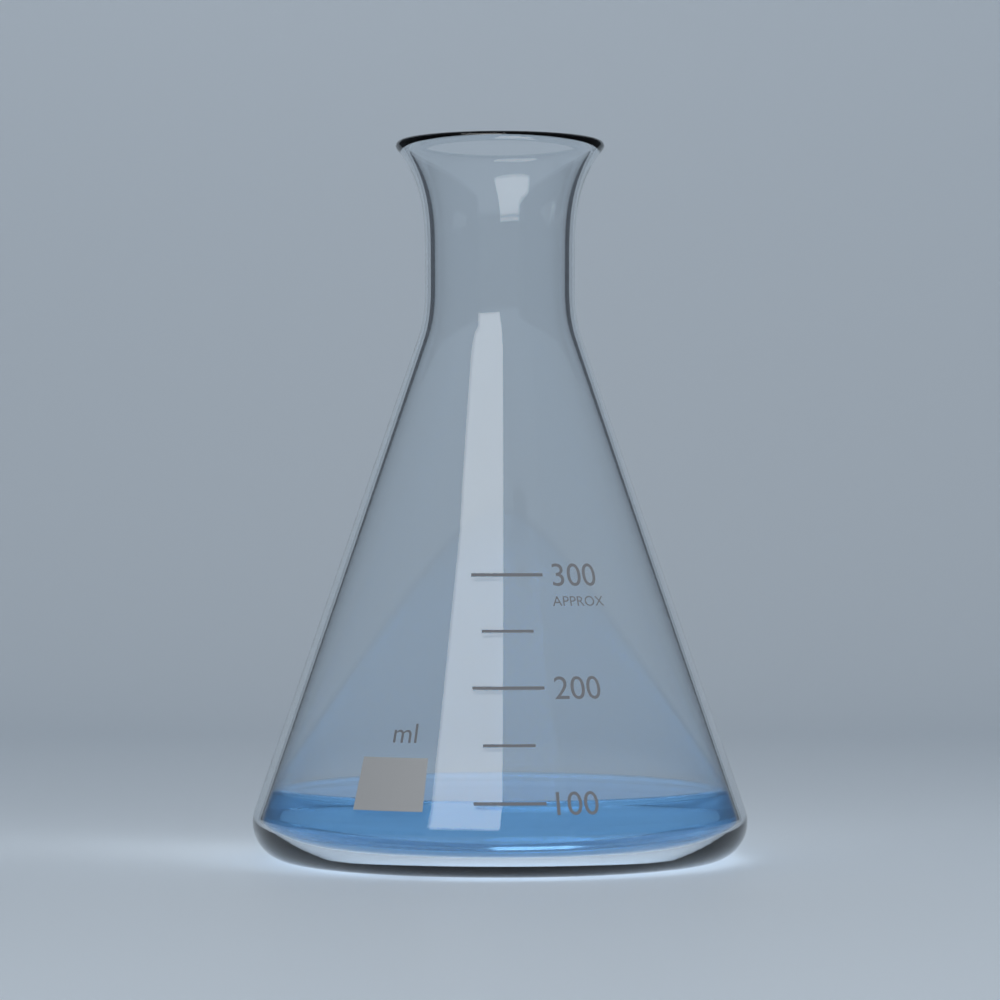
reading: 100 ml
